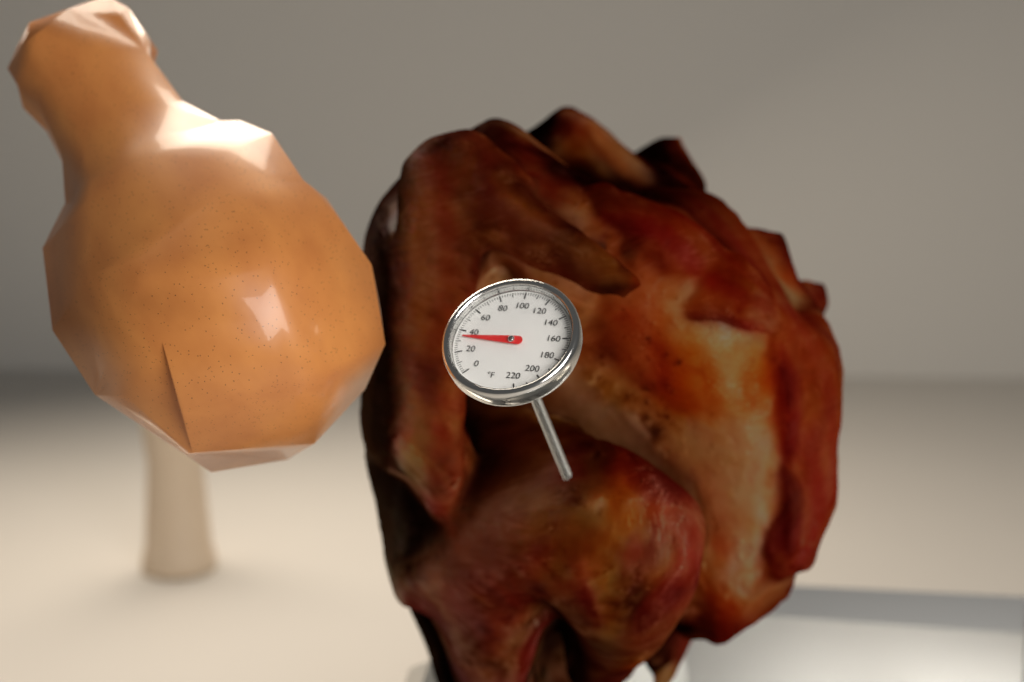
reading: 34 °F
